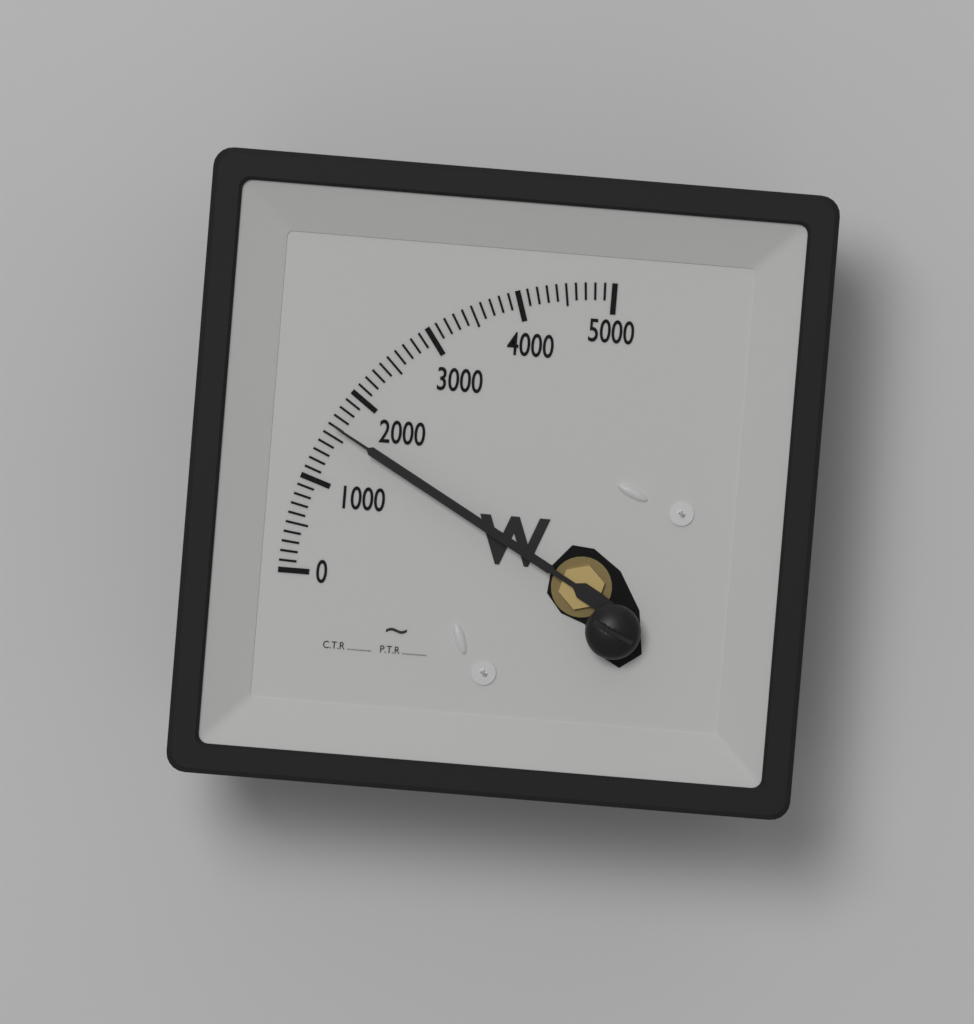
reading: 1600 W
